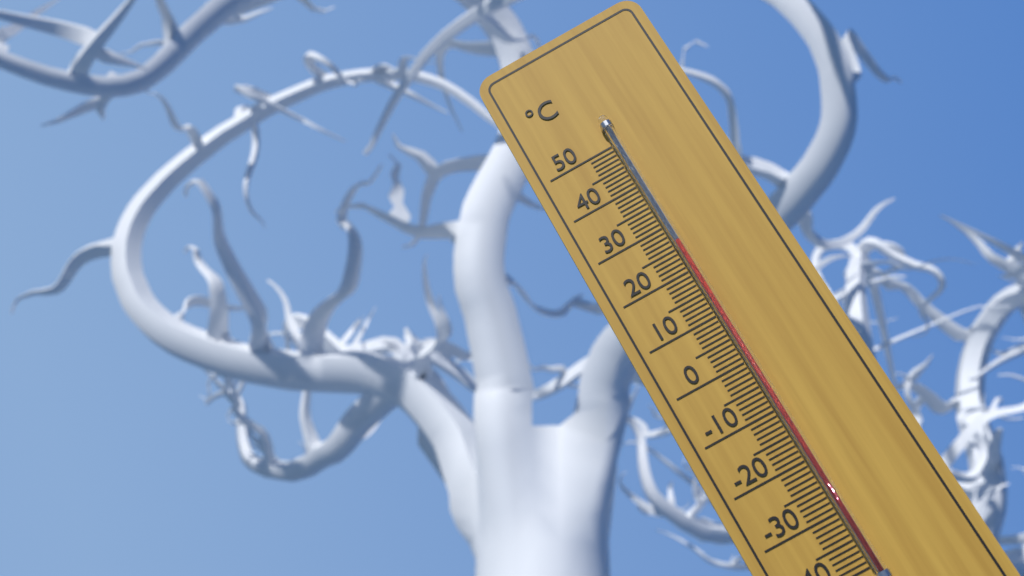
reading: 26 °C
